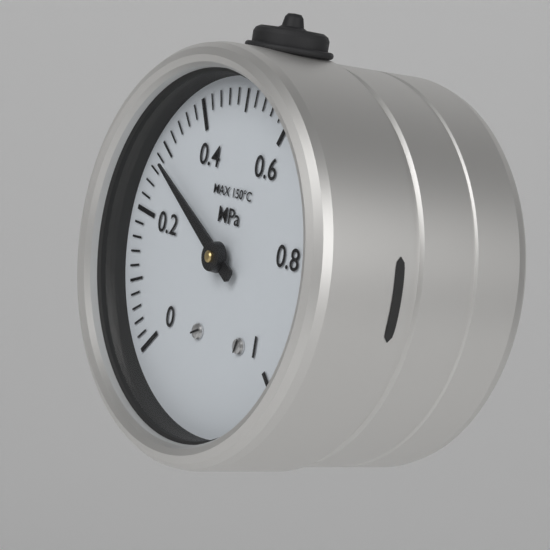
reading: 0.28 MPa
